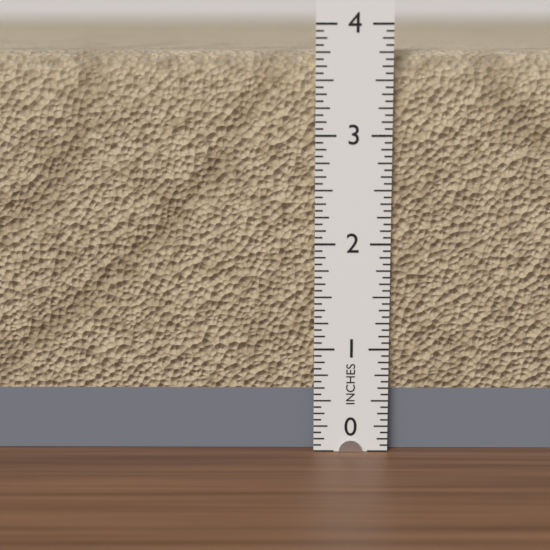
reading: 3.7500 in
